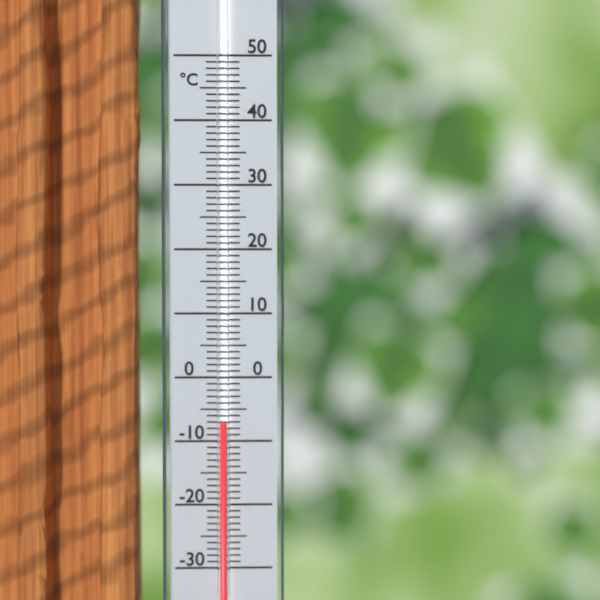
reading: -7 °C
